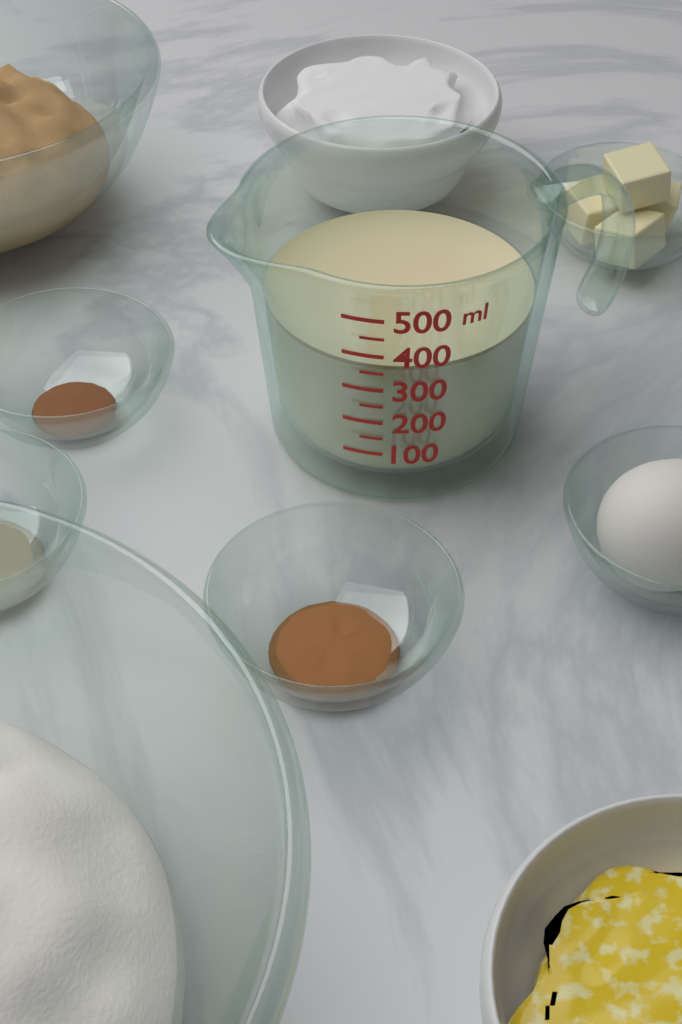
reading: 350 ml
